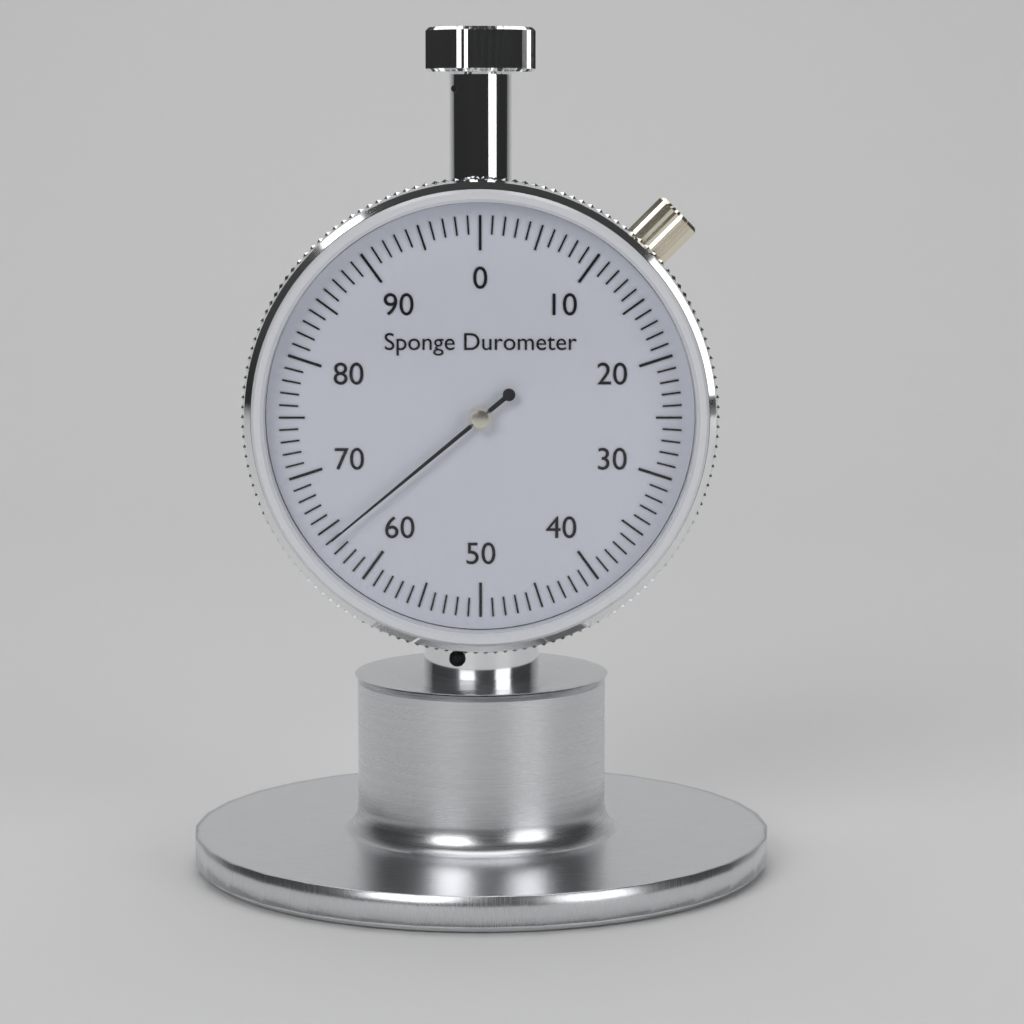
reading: 64 (no unit)
